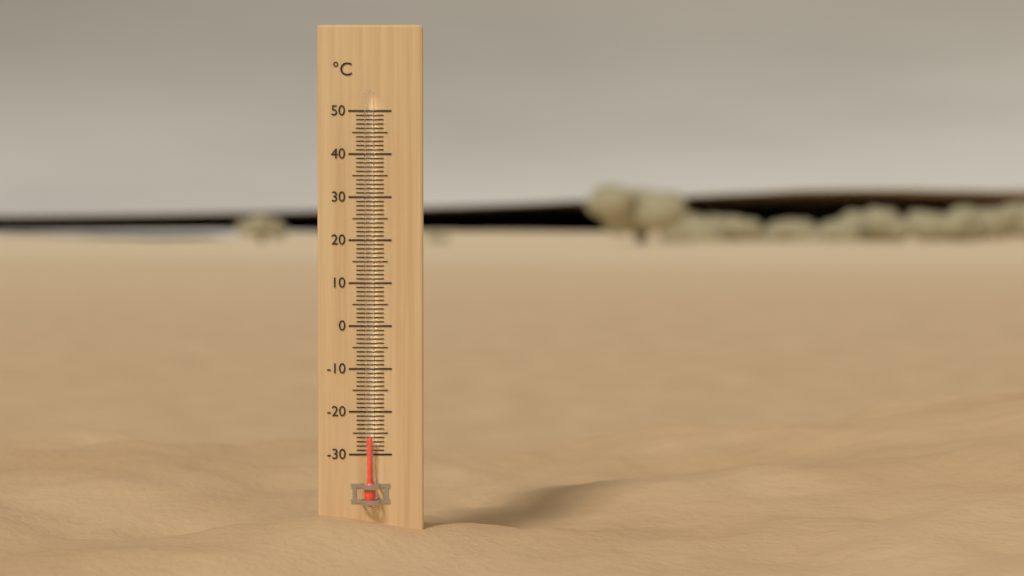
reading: -26 °C
